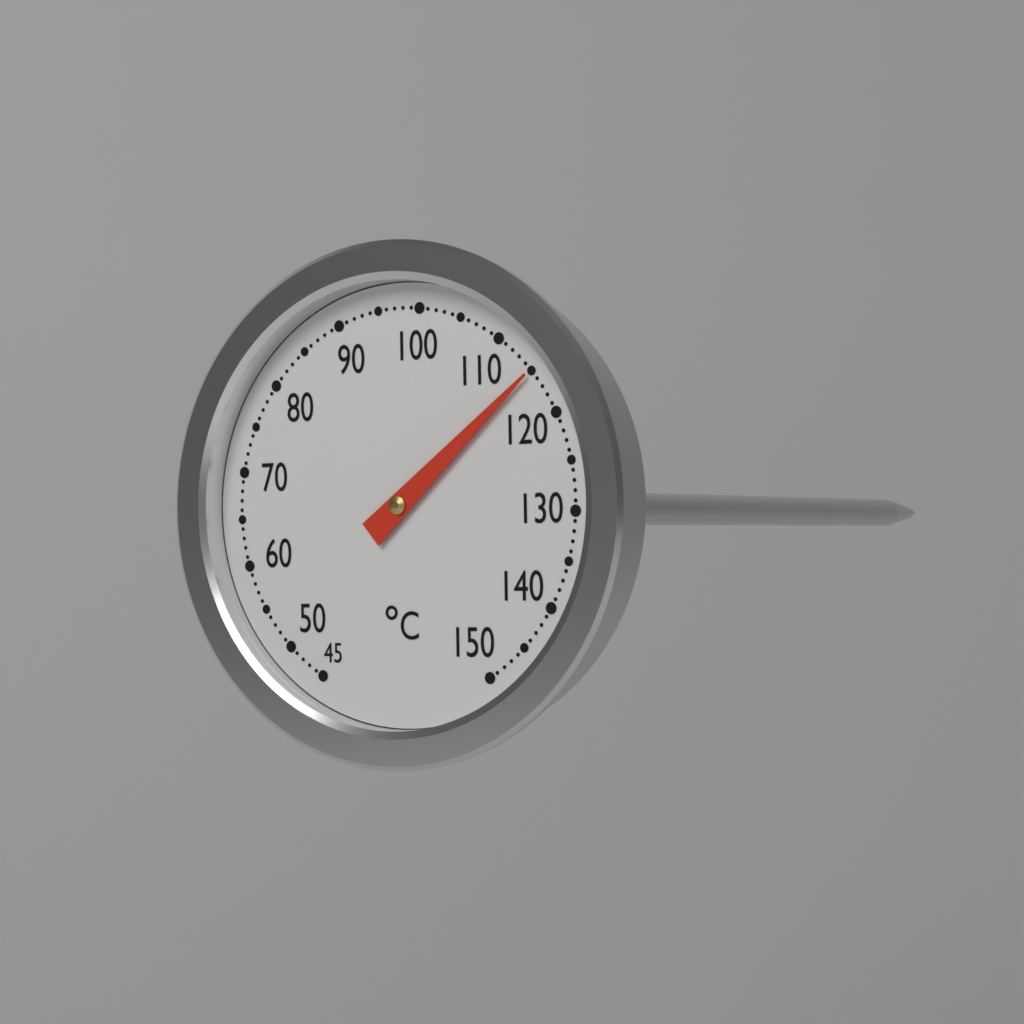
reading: 115 °C
